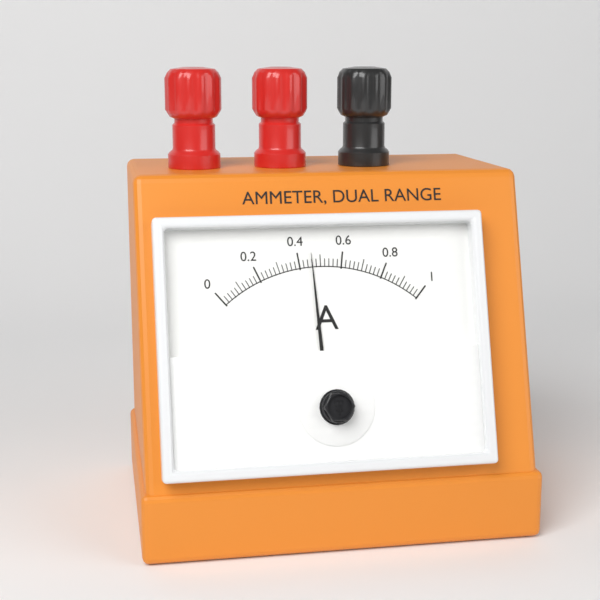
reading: 0.46 A
